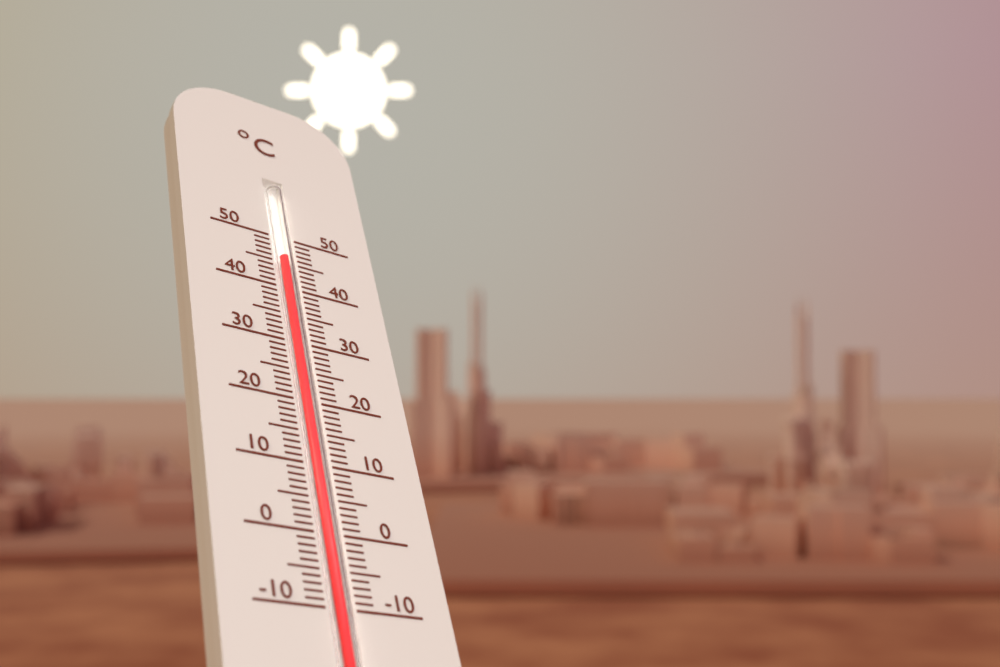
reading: 46 °C
